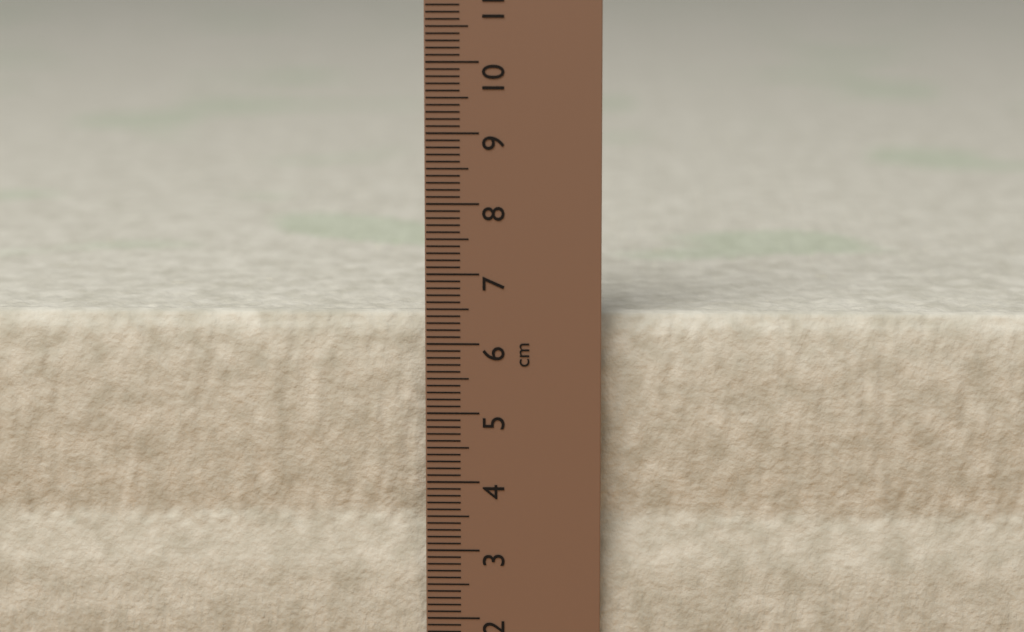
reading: 6.4 cm
